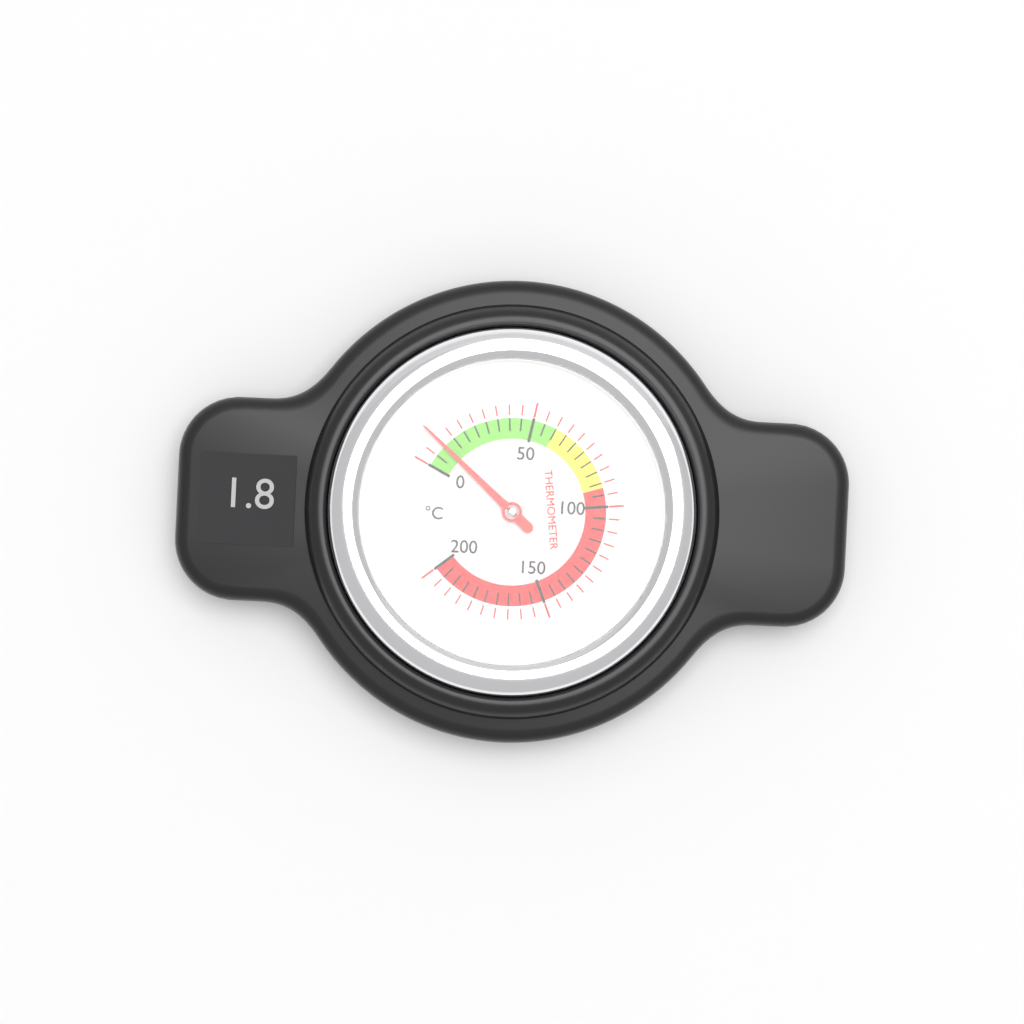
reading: 10 °C
